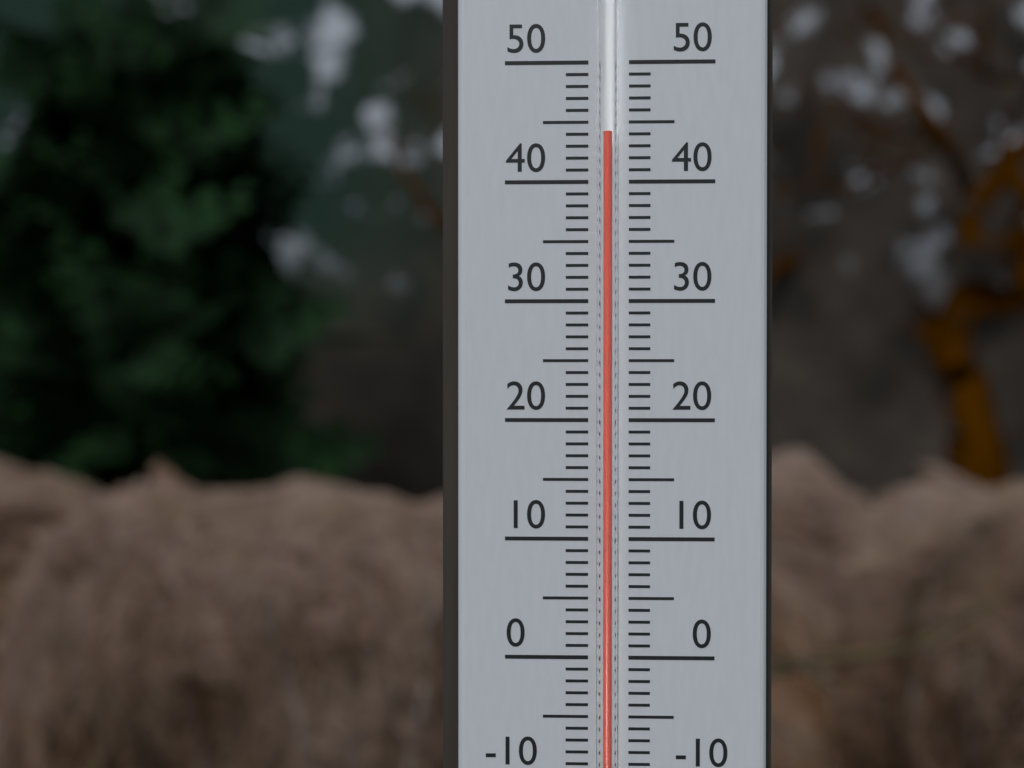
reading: 44 °C
